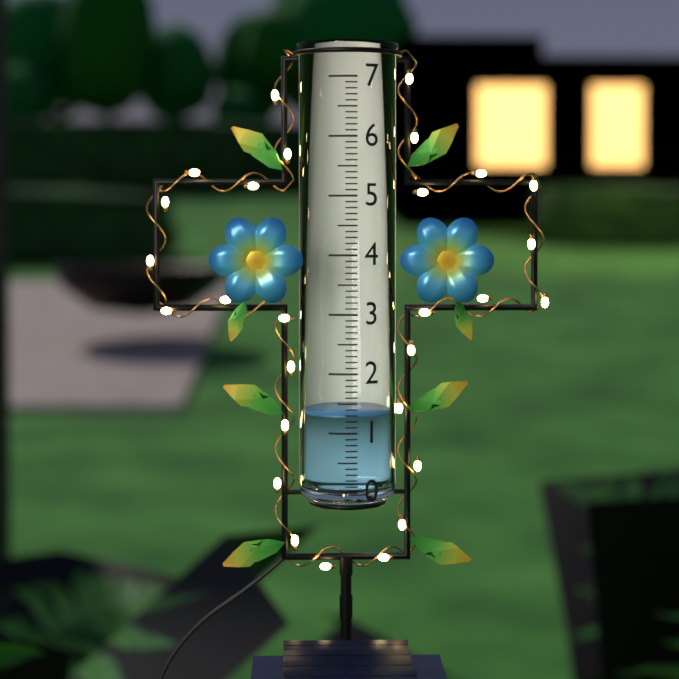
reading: 1.3 (no unit)
